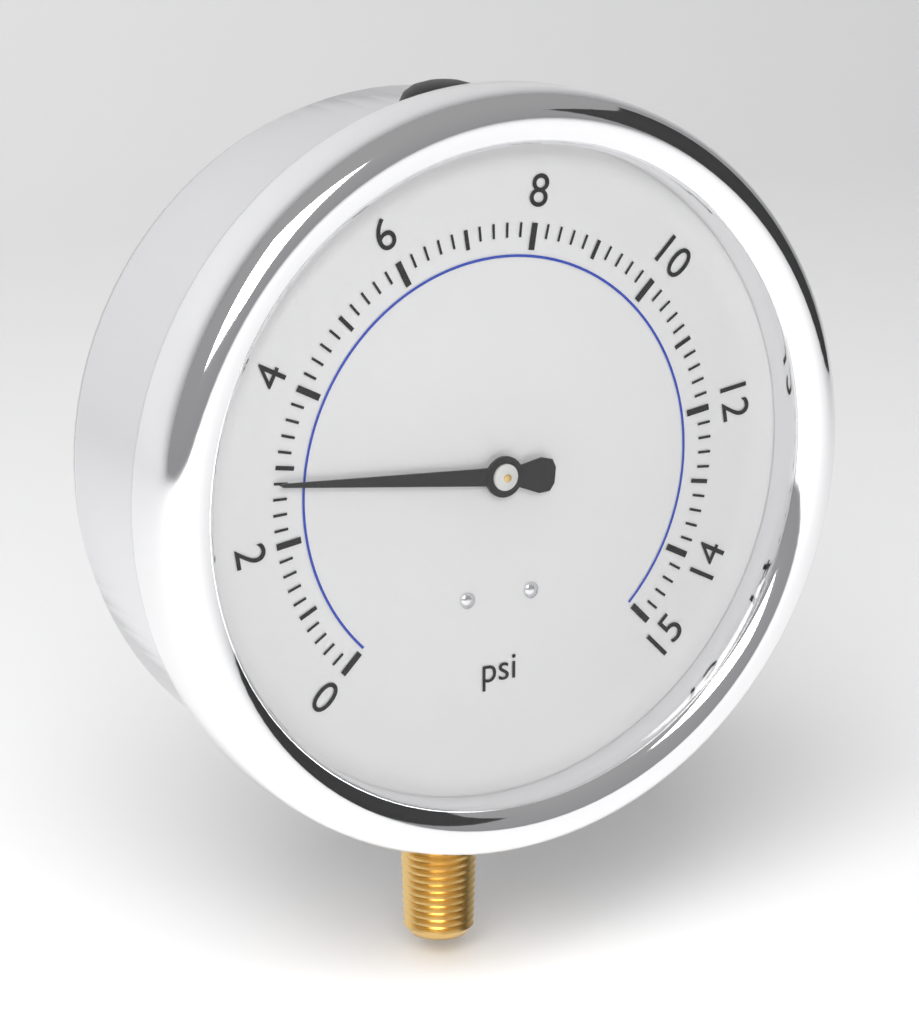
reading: 2.8 psi
